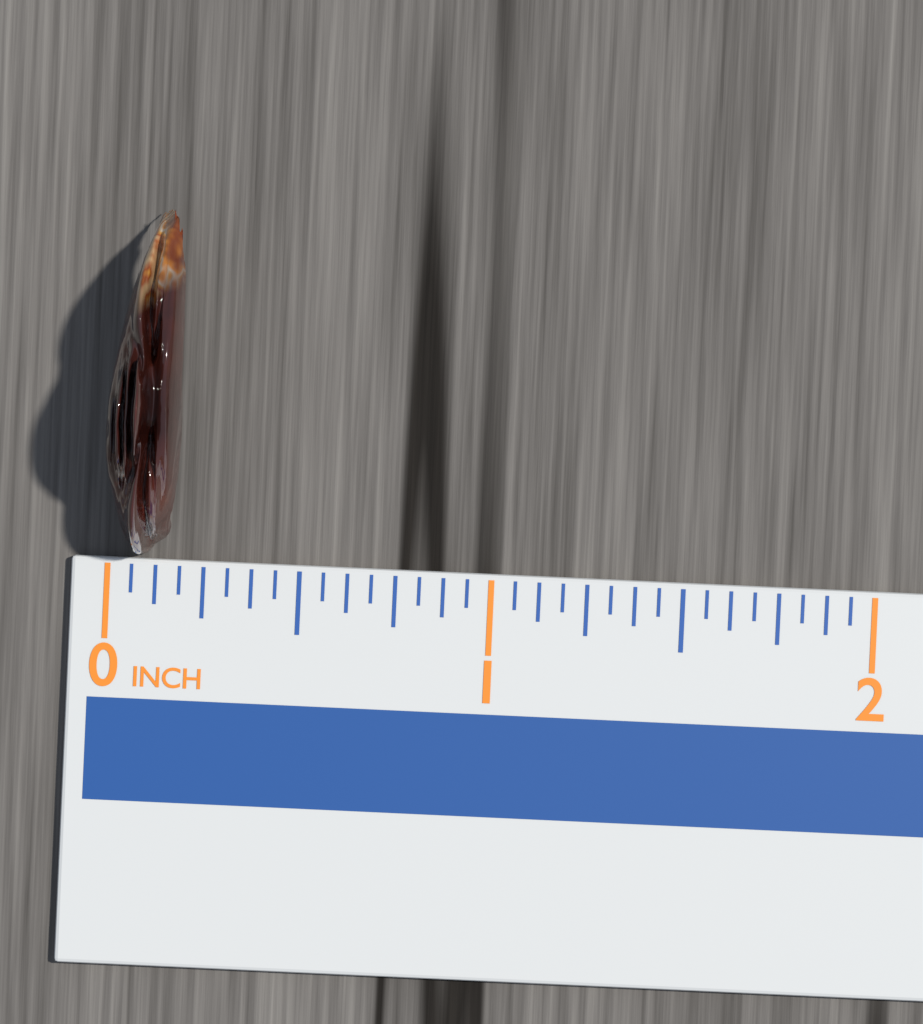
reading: 0.1875 in
